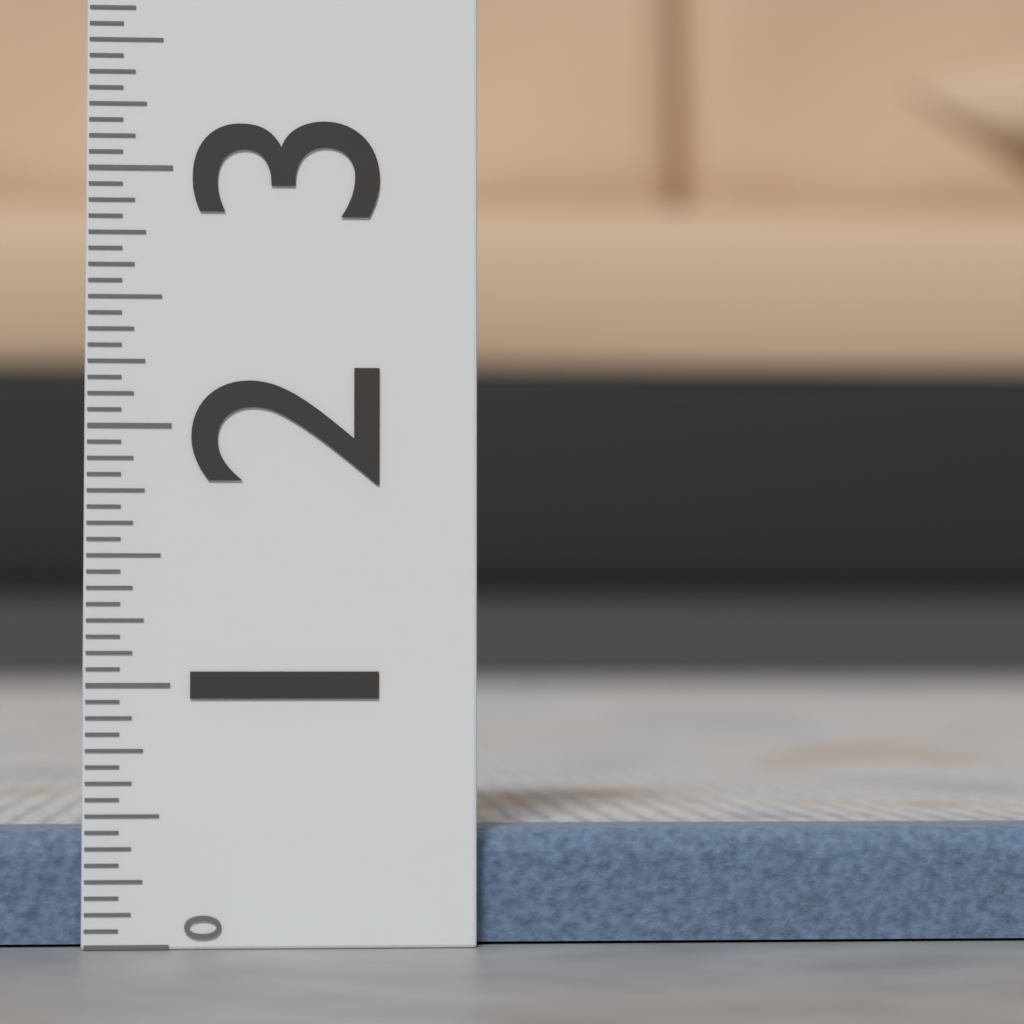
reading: 0.4375 (no unit)
